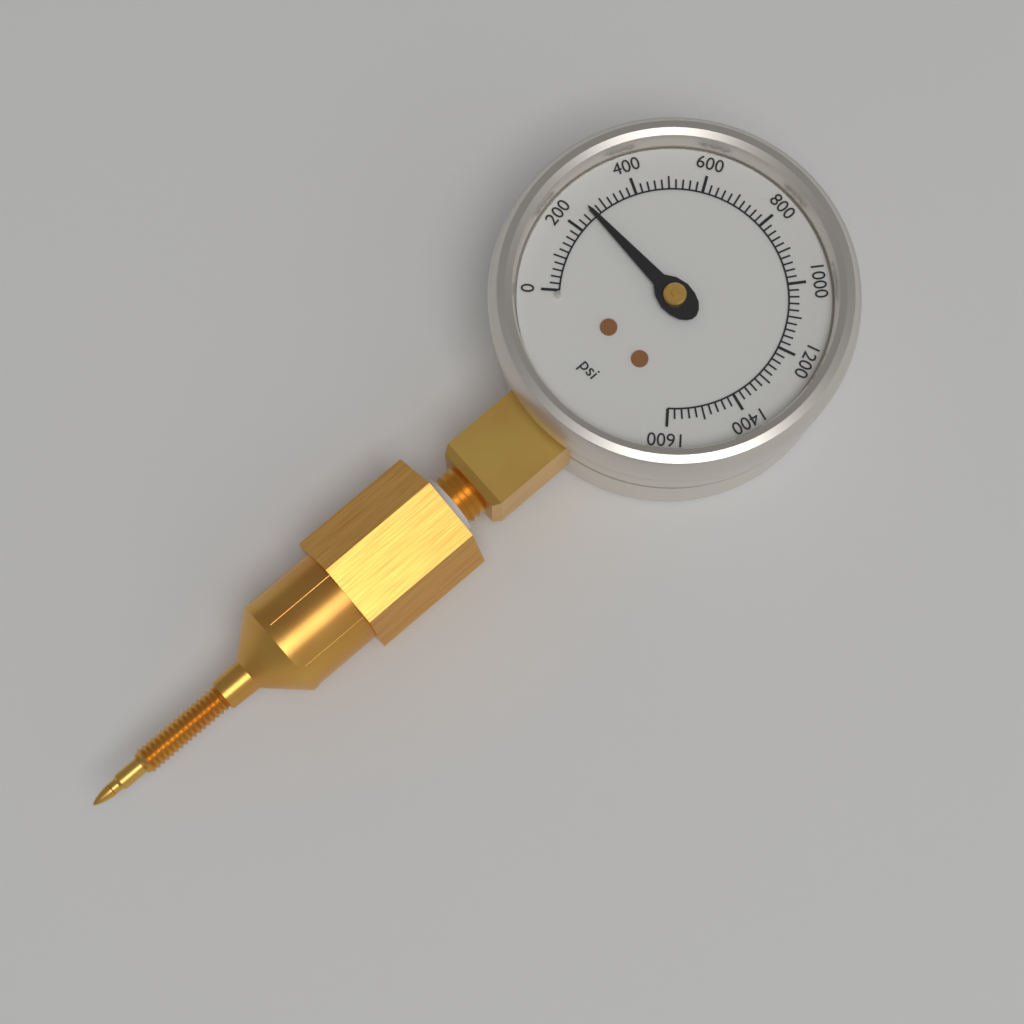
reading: 260 psi
